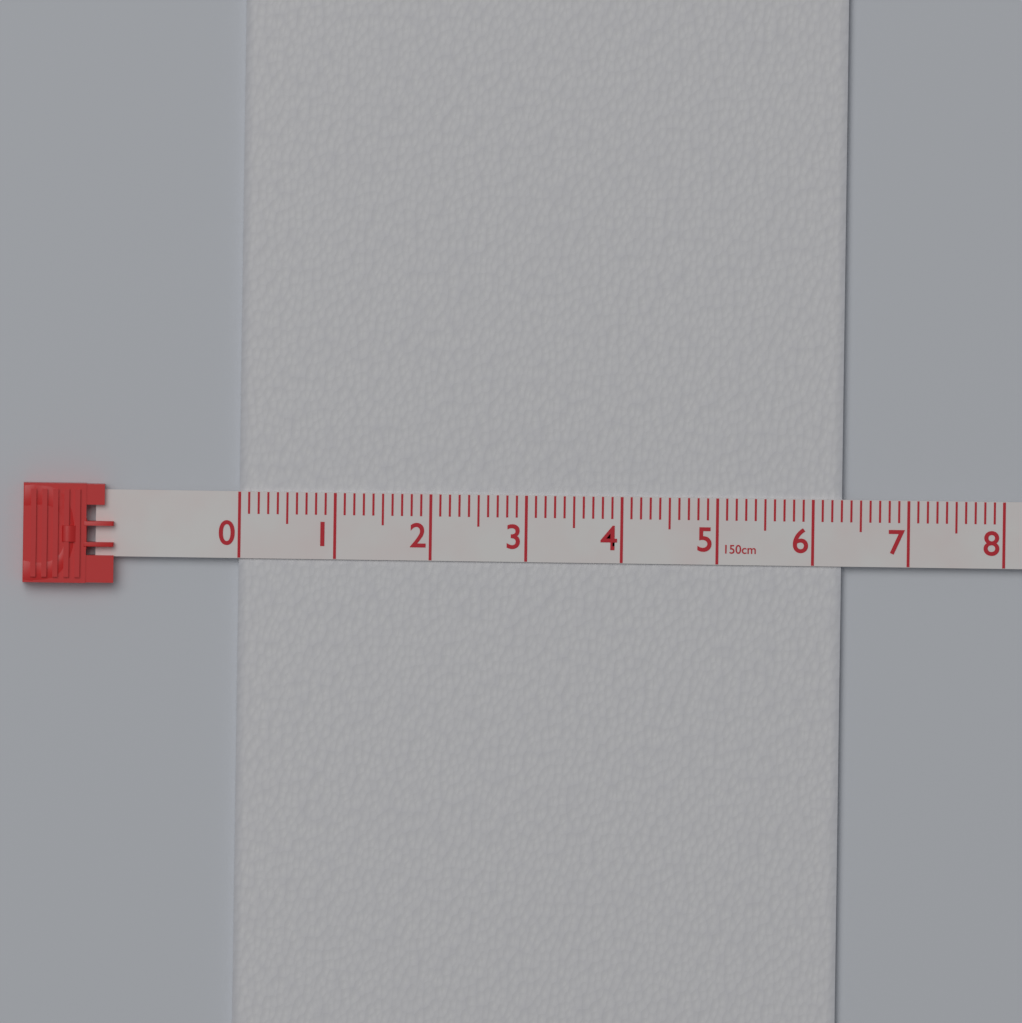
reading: 6.3 cm
